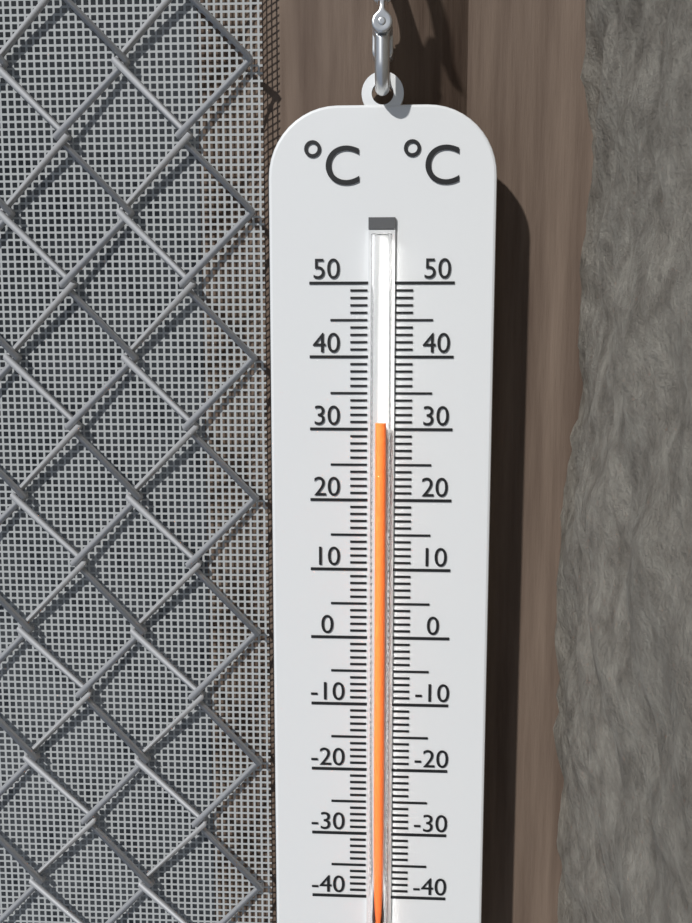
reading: 31 °C
